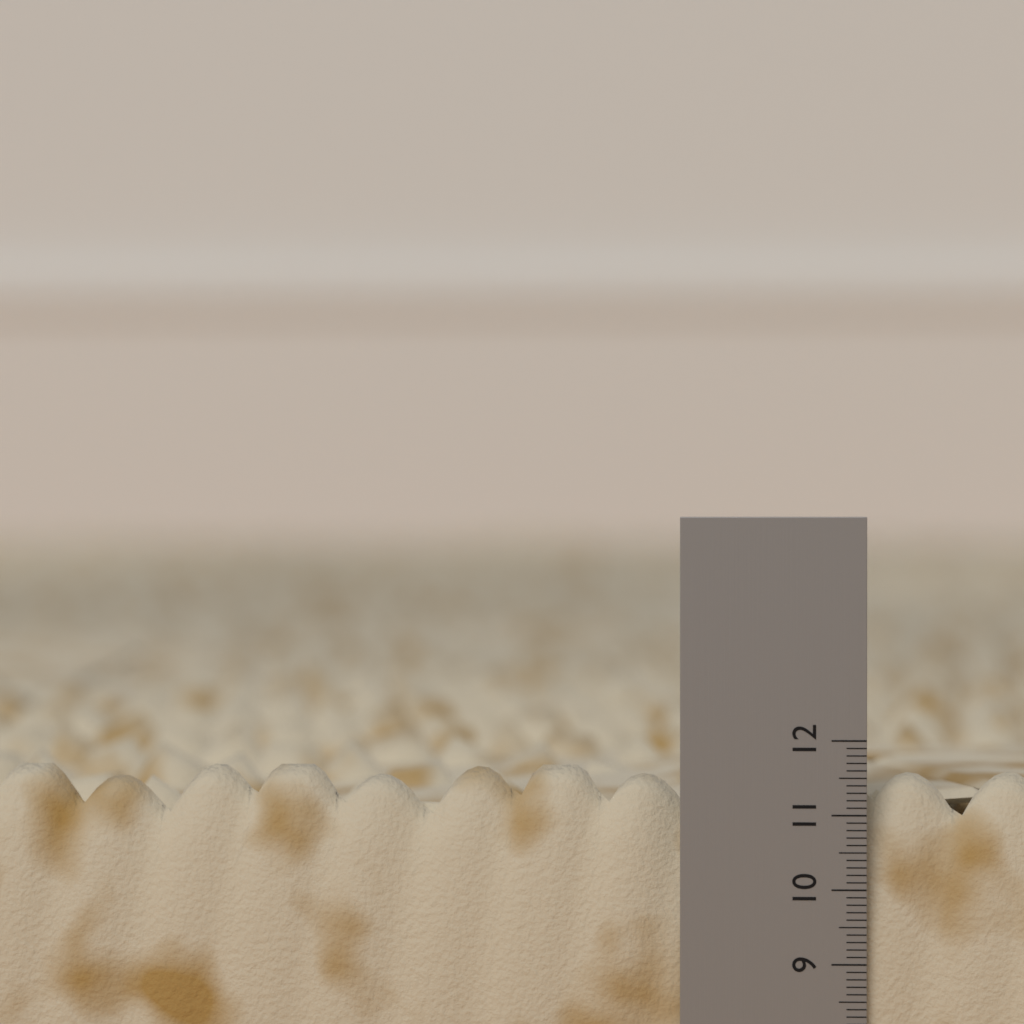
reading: 11.6 (no unit)
